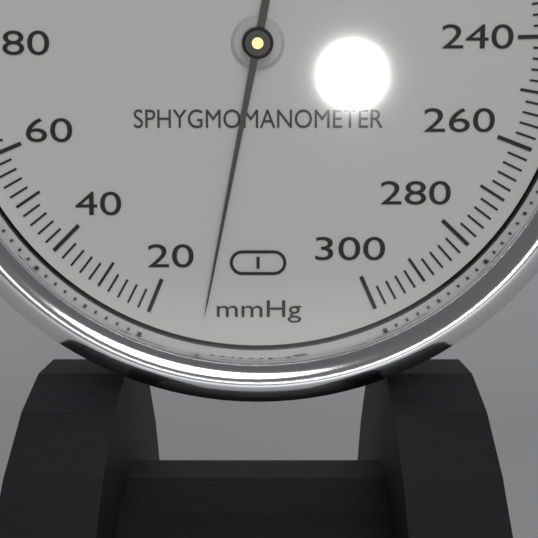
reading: 10 mmHg
